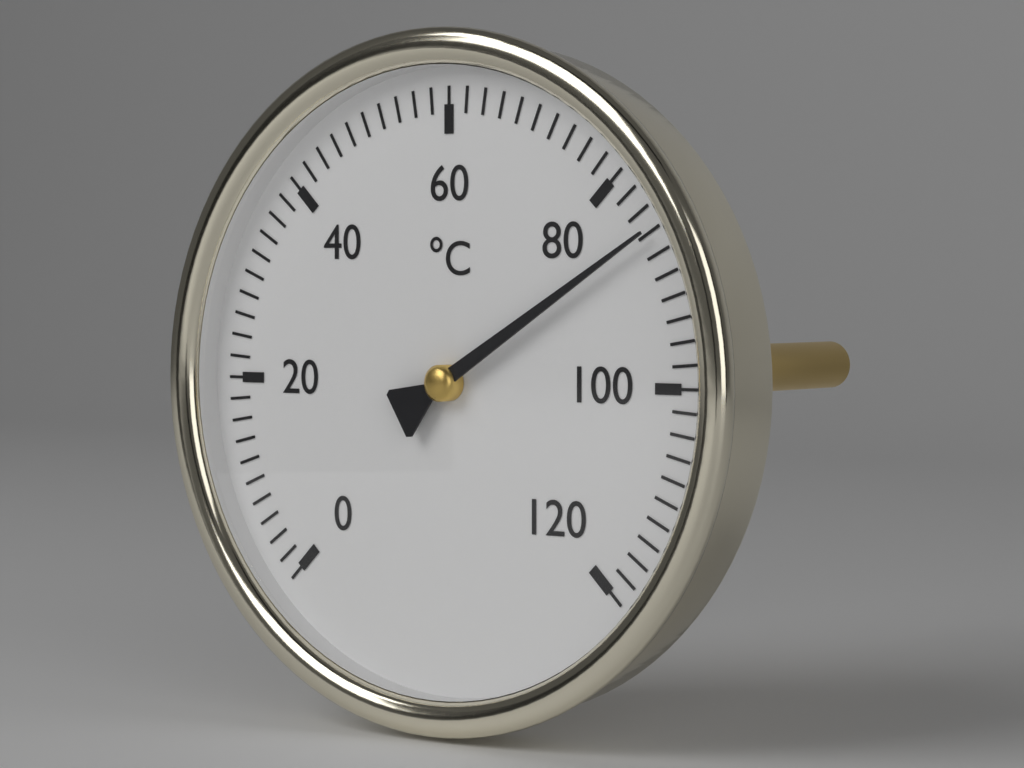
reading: 86 °C
